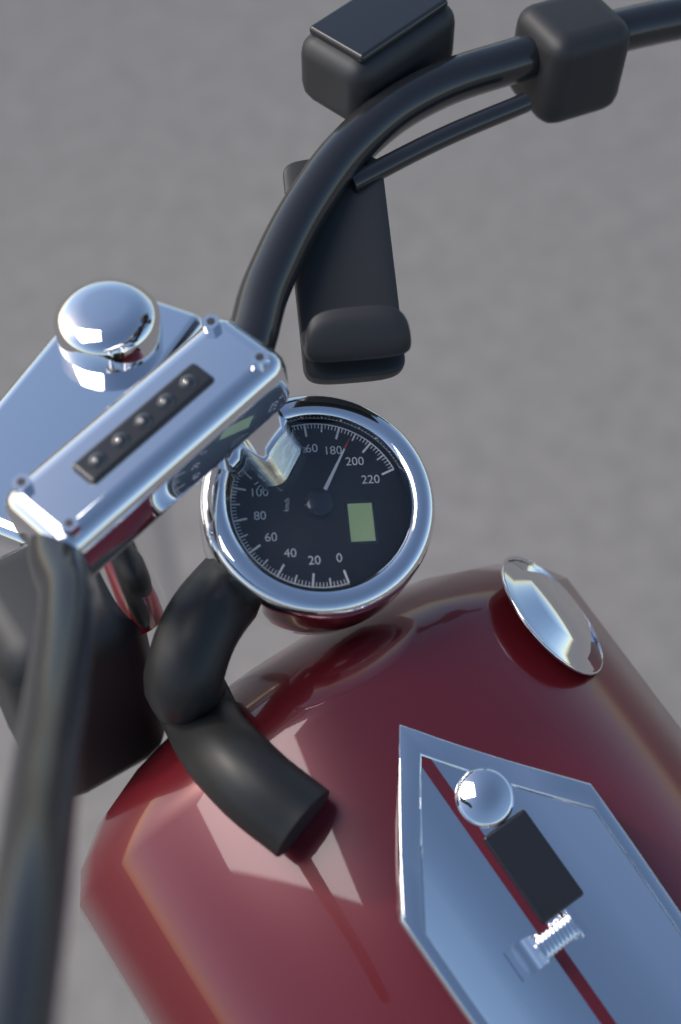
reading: 188 km/h
